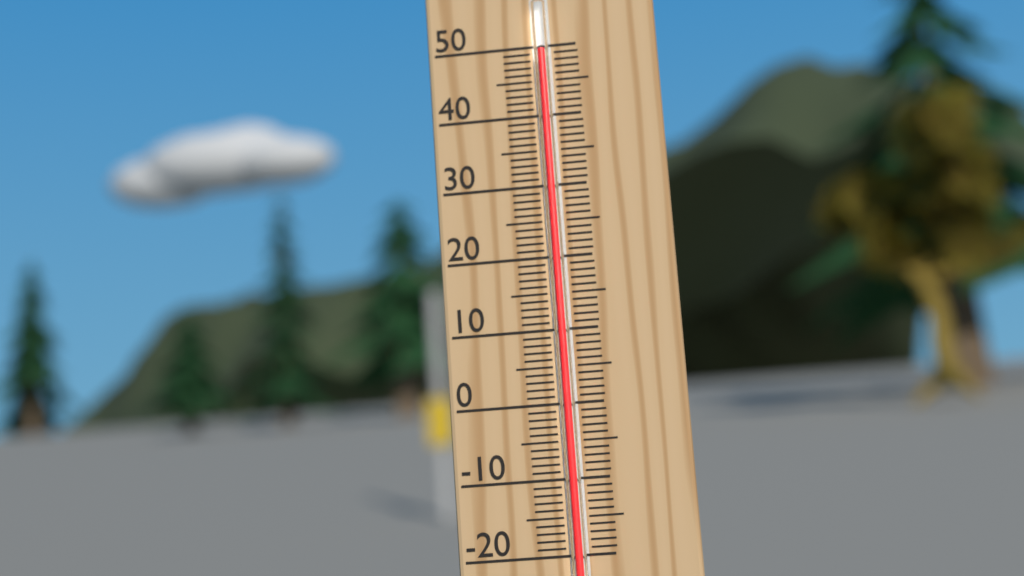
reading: 49 °C
